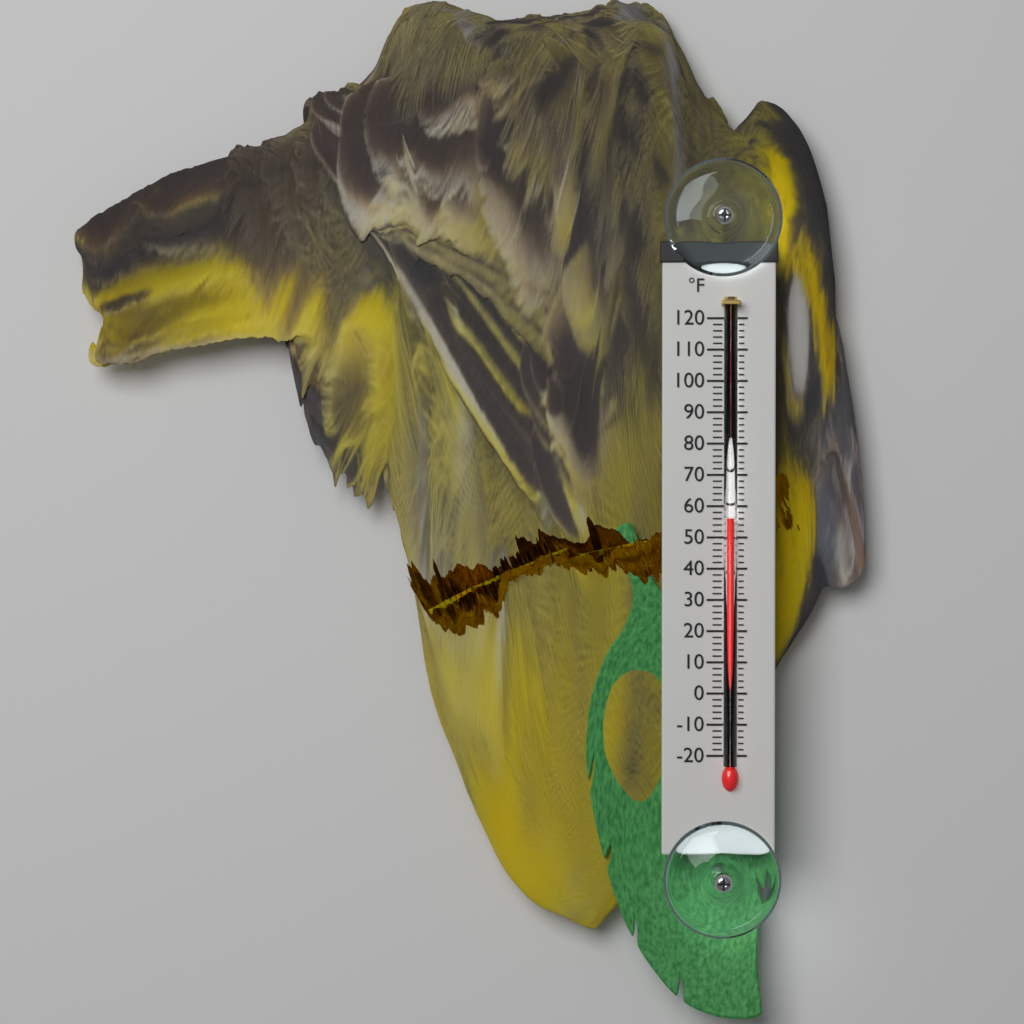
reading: 56 °F
